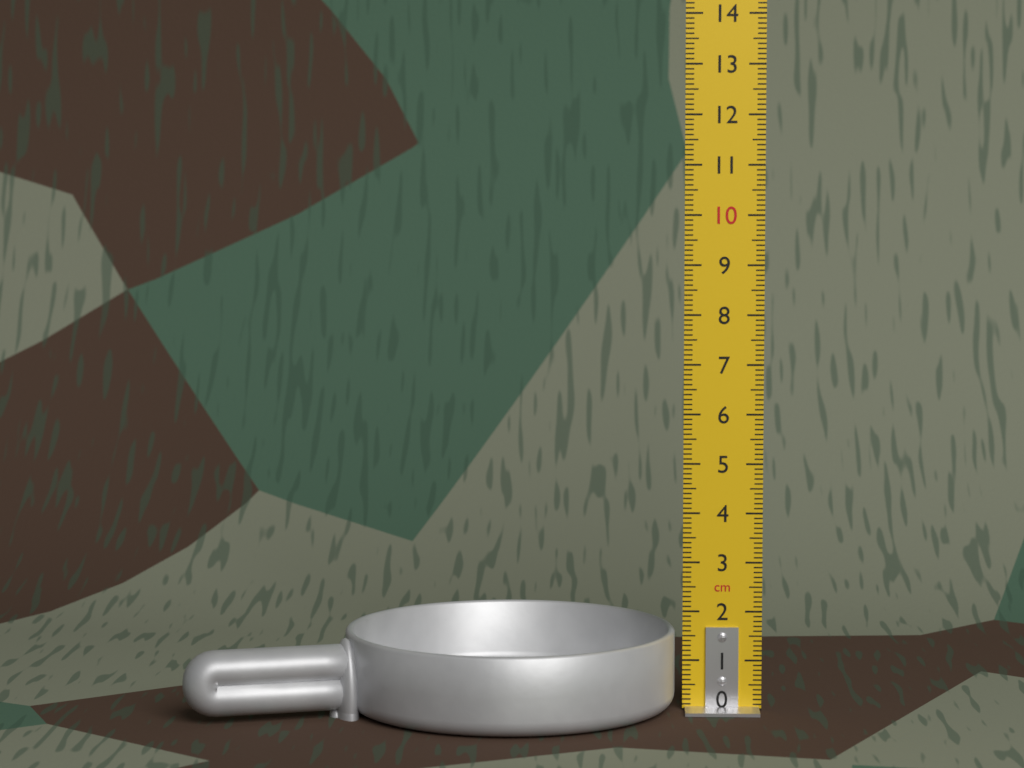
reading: 1.6 cm
